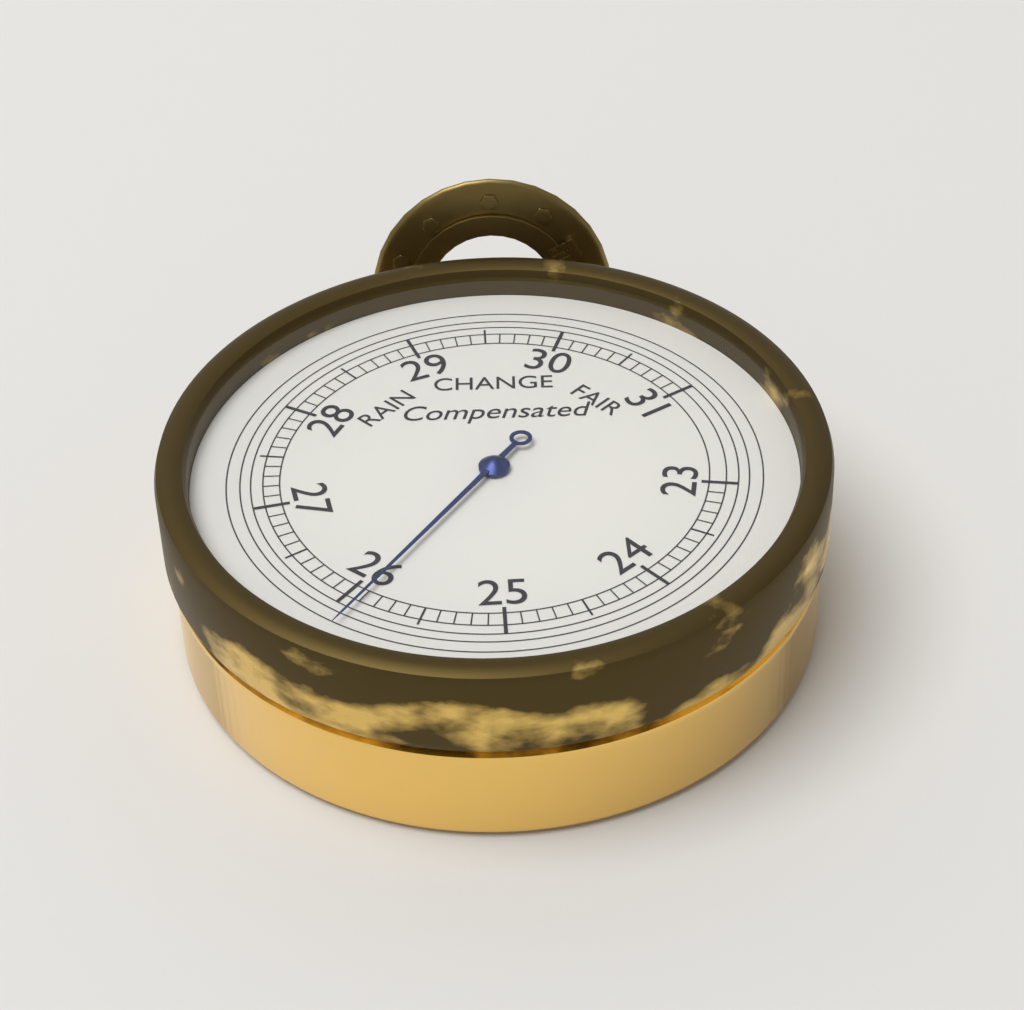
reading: 25.9 inHg
